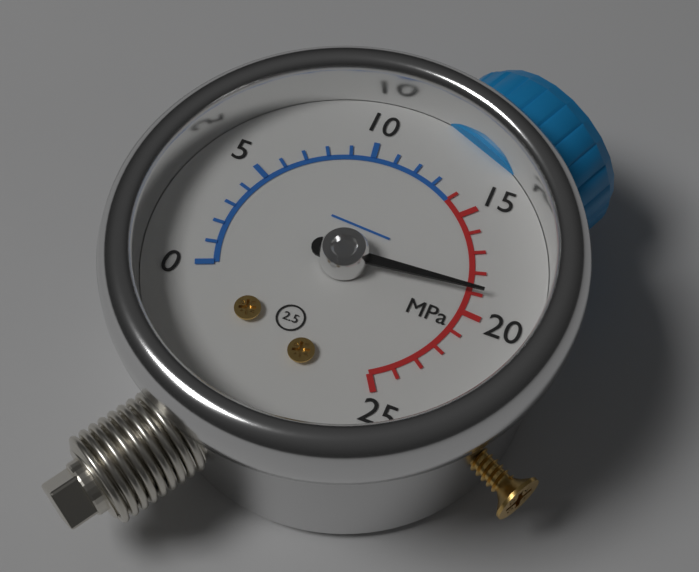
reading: 19 MPa
